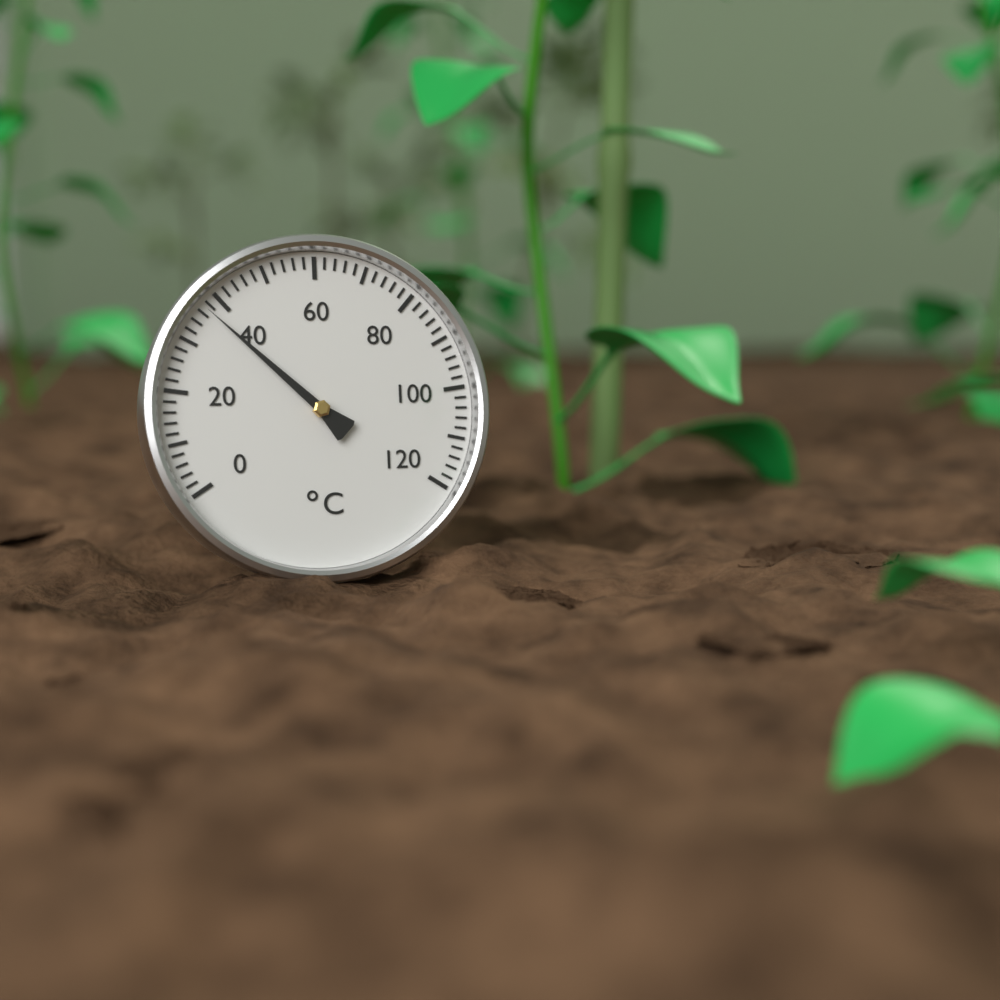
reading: 37 °C
